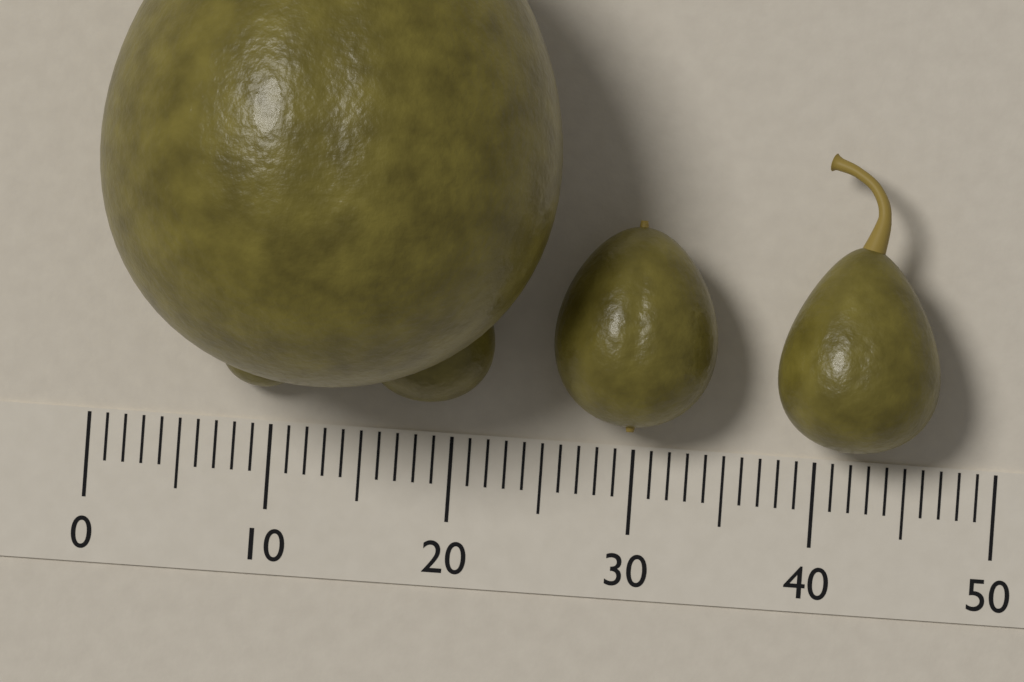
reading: 25 (no unit)
